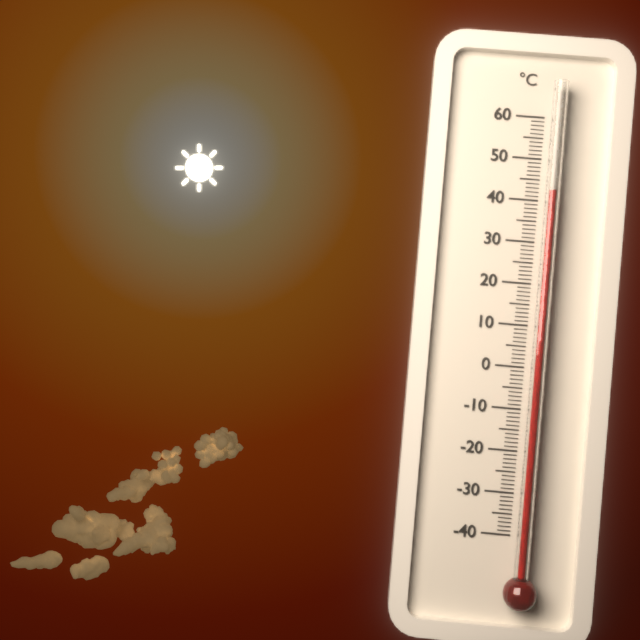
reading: 42 °C
